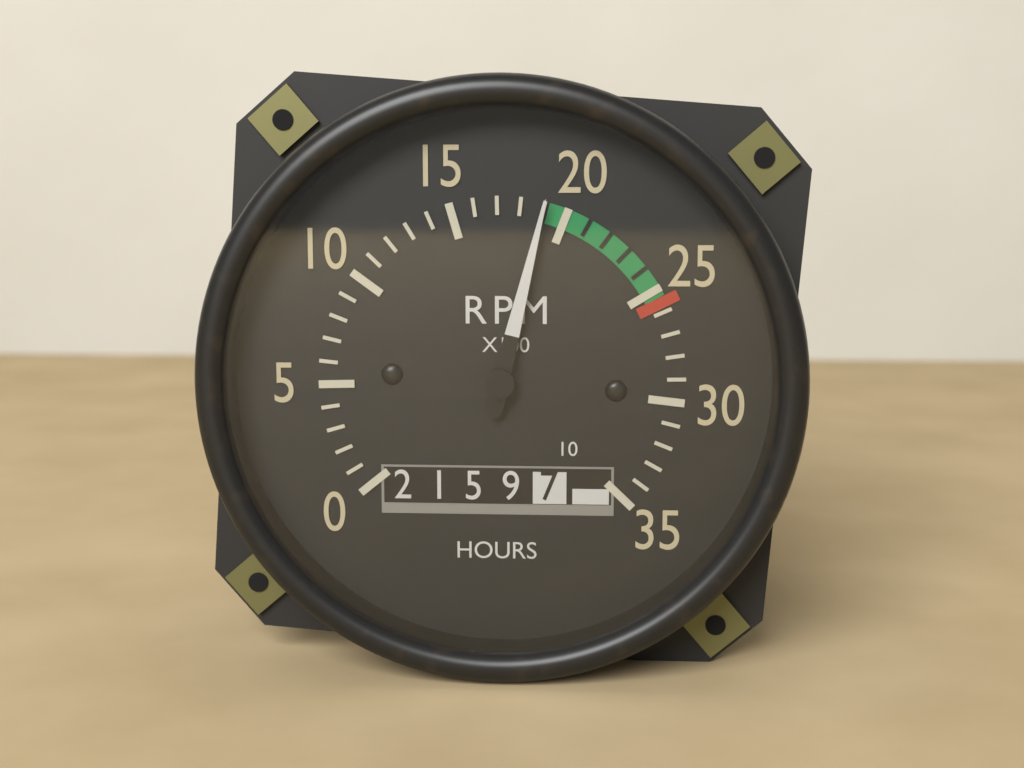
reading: 19 RPM x100
